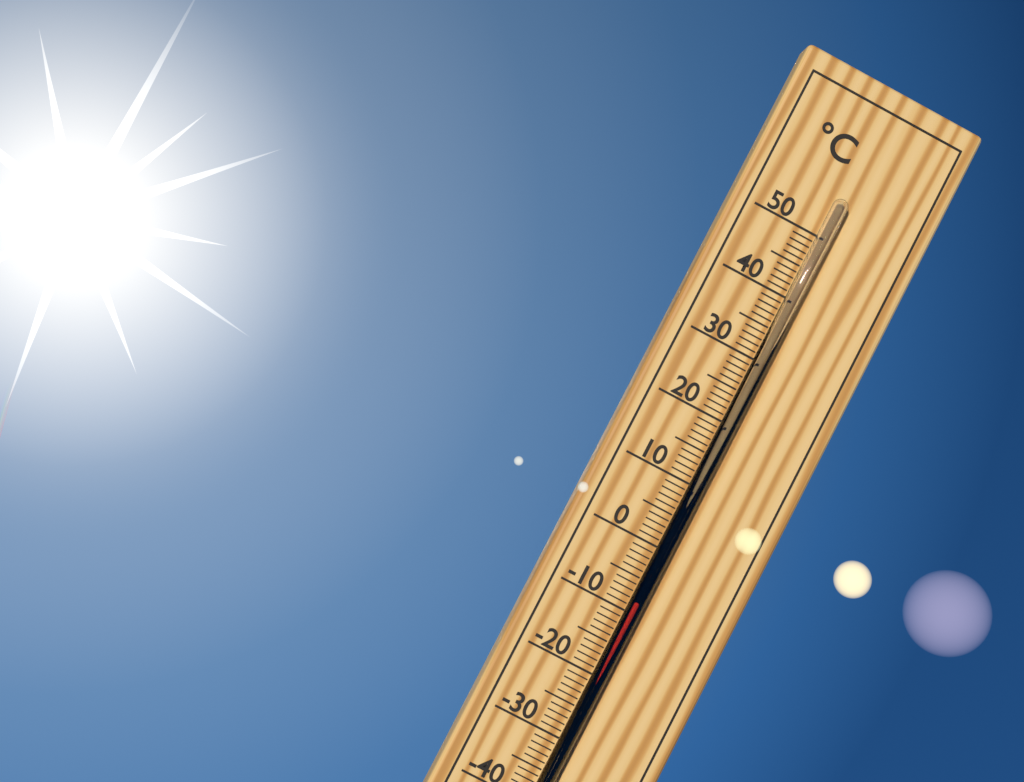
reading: -8 °C
